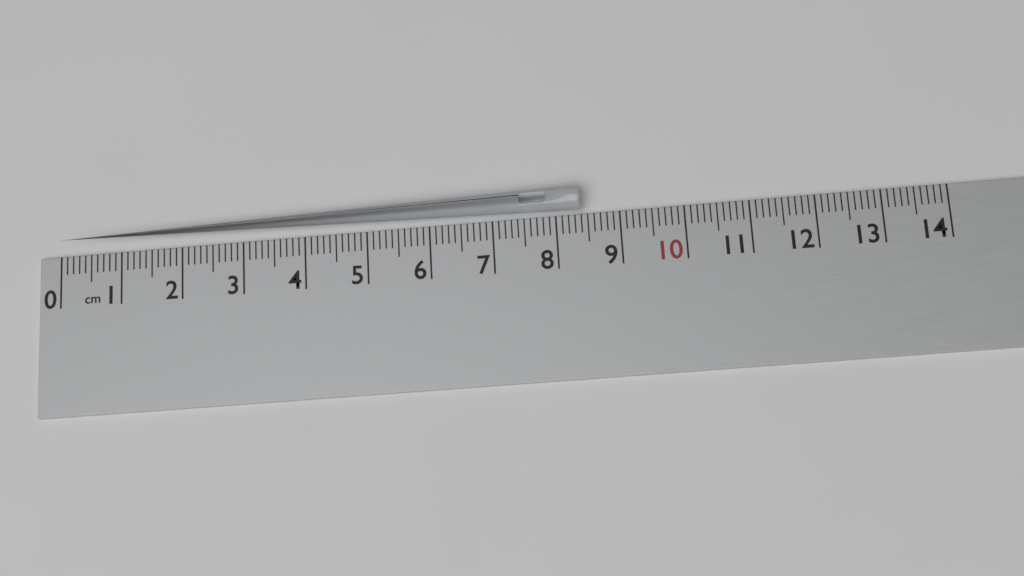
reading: 8.4 cm
